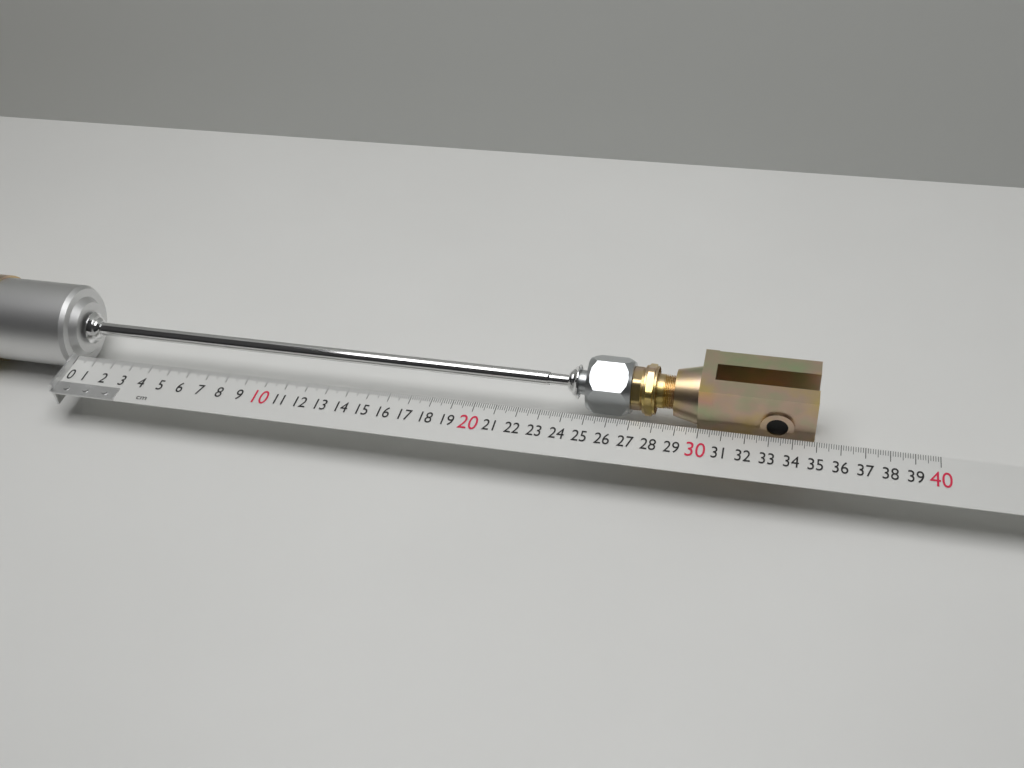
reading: 34.9 cm
